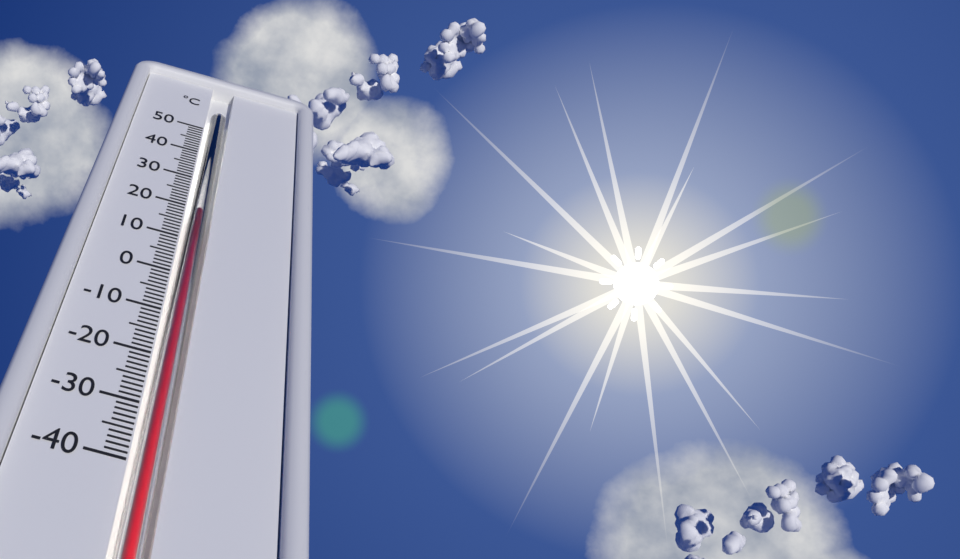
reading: 19 °C
